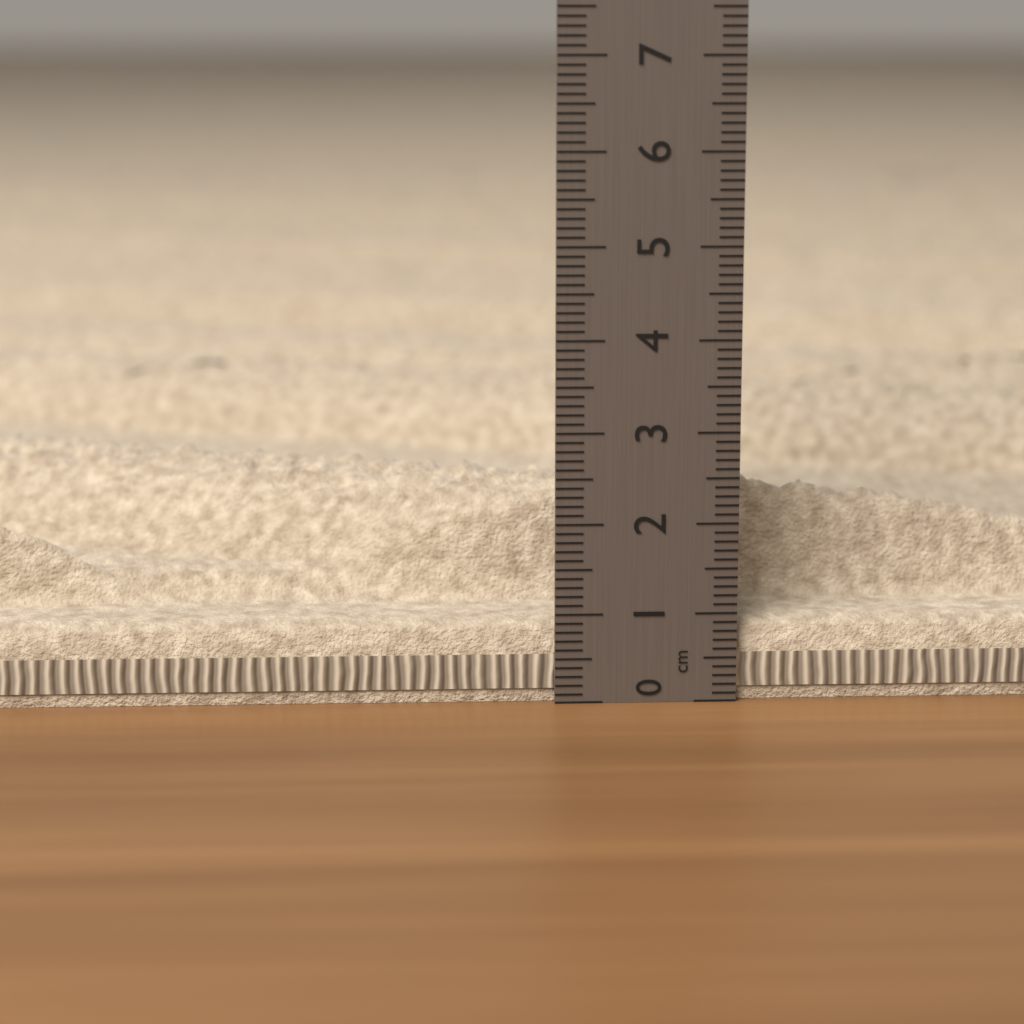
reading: 2.3 cm
